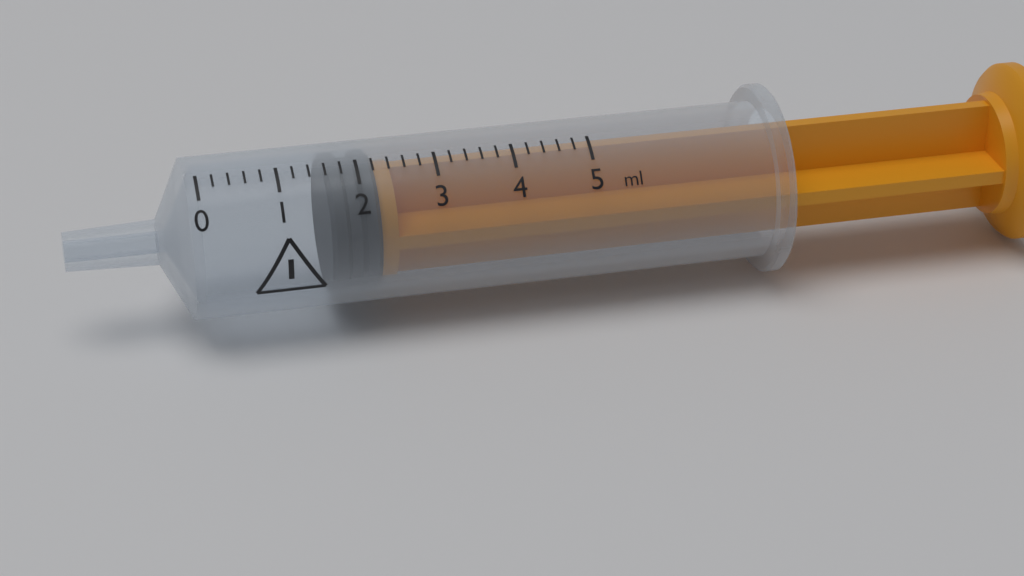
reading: 1.6 ml
